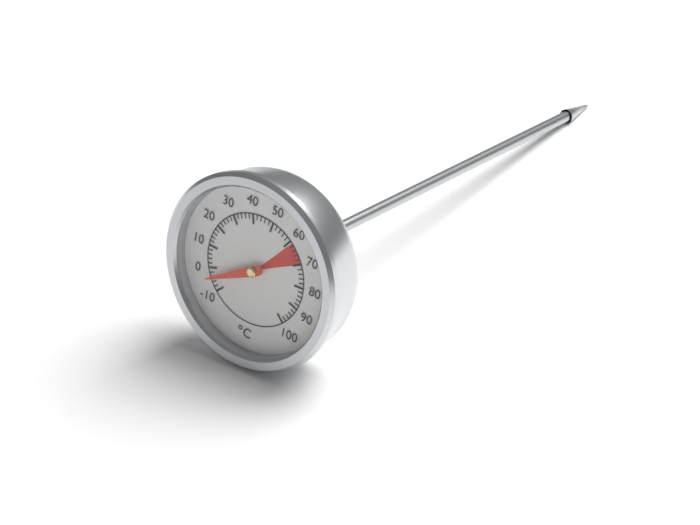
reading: -4 °C
